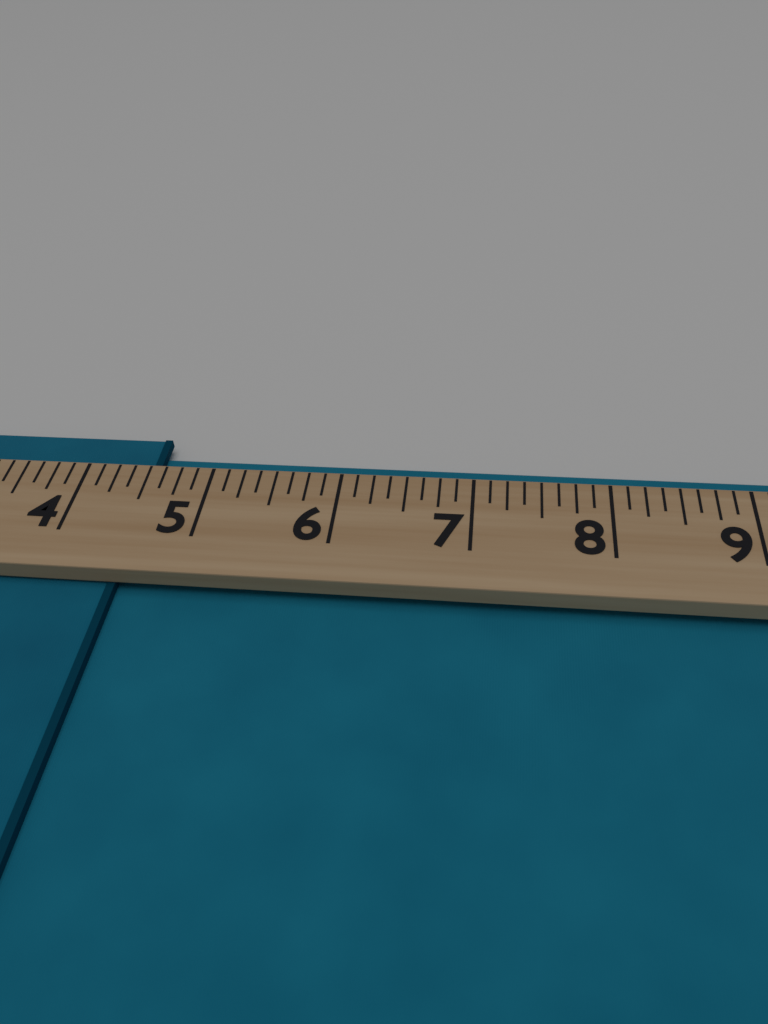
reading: 4.500 (no unit)
